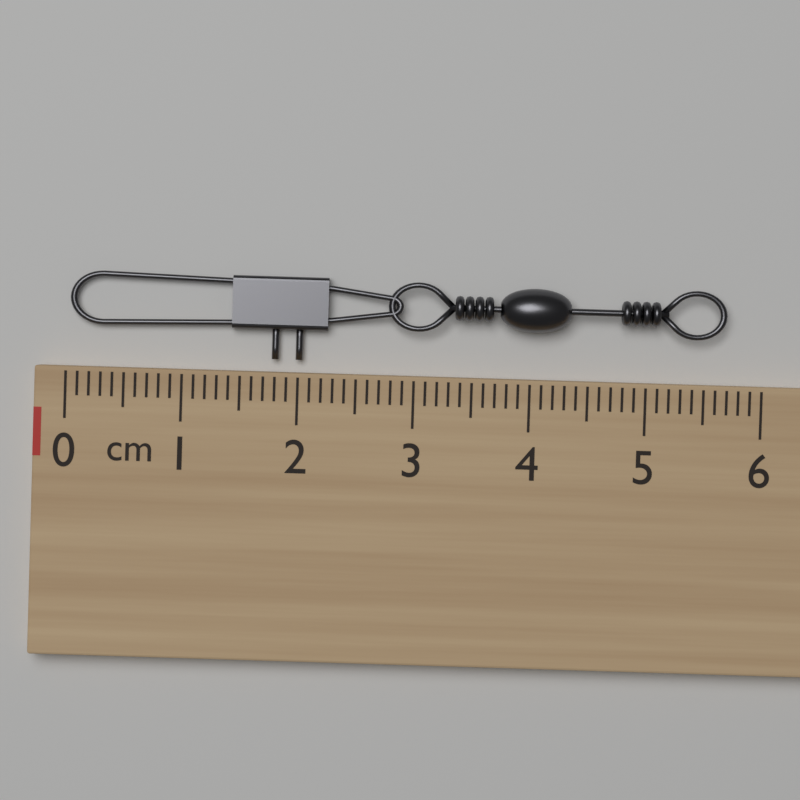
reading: 5.7 cm
